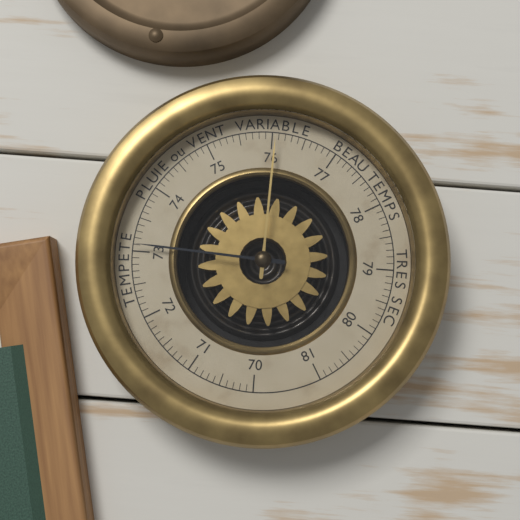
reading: 73.1 (no unit)
